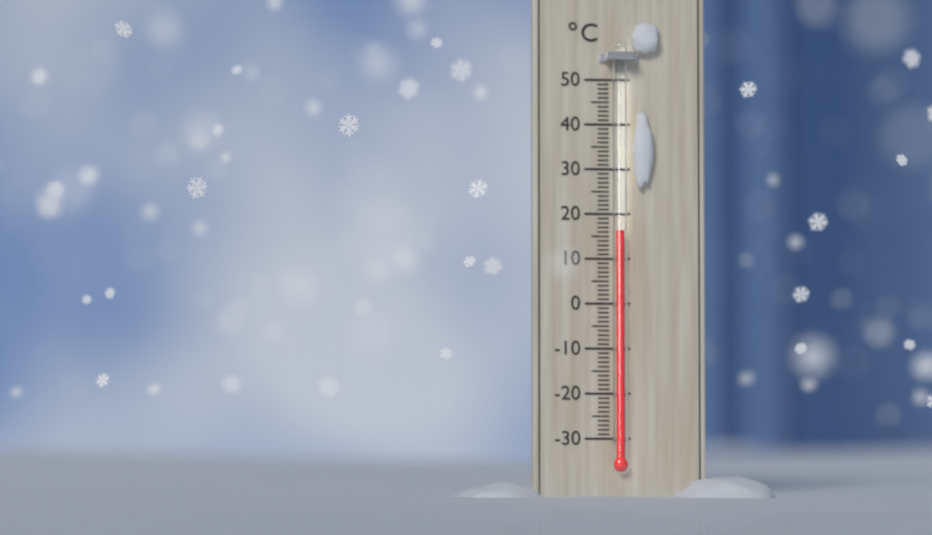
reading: 16 °C
